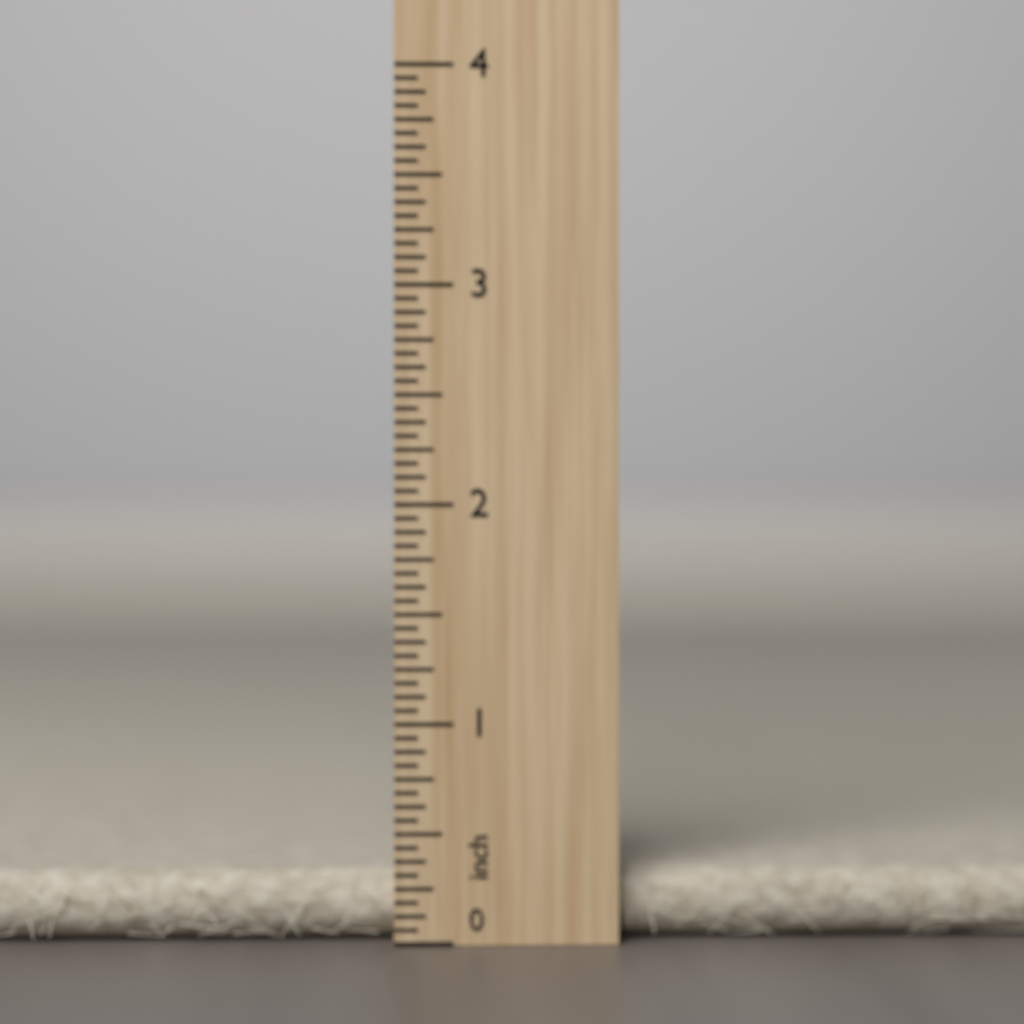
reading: 0.3125 in
